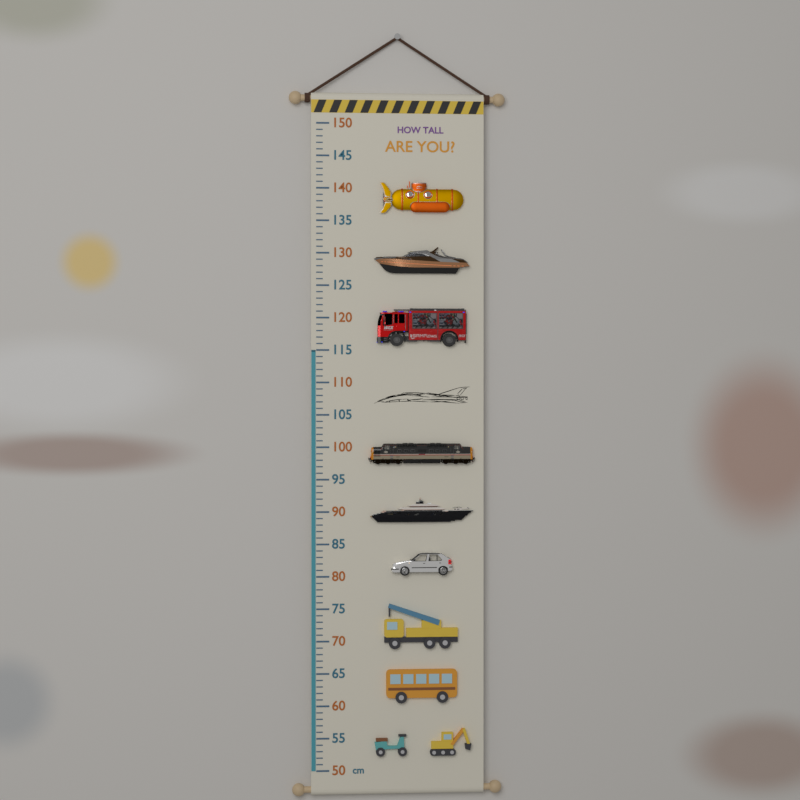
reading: 115 cm
